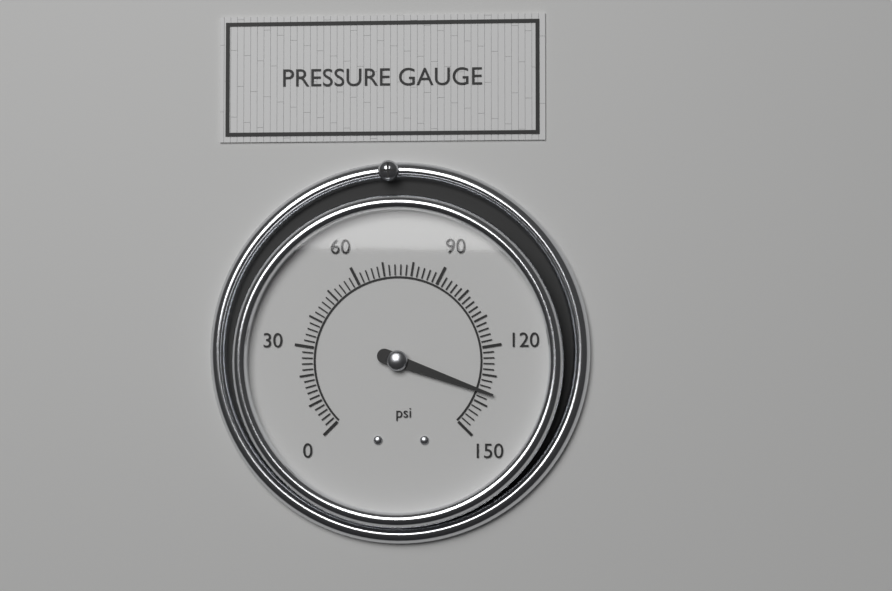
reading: 136 psi
